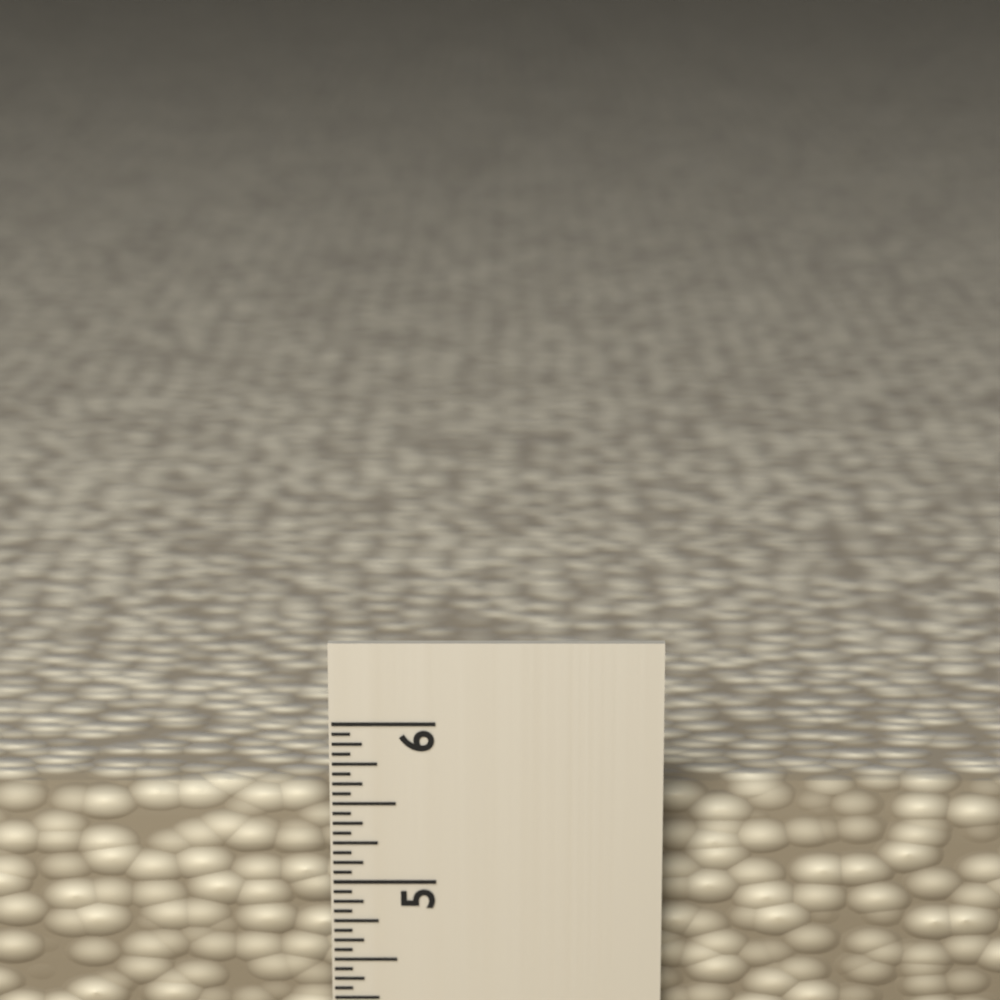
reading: 5.5000 in
